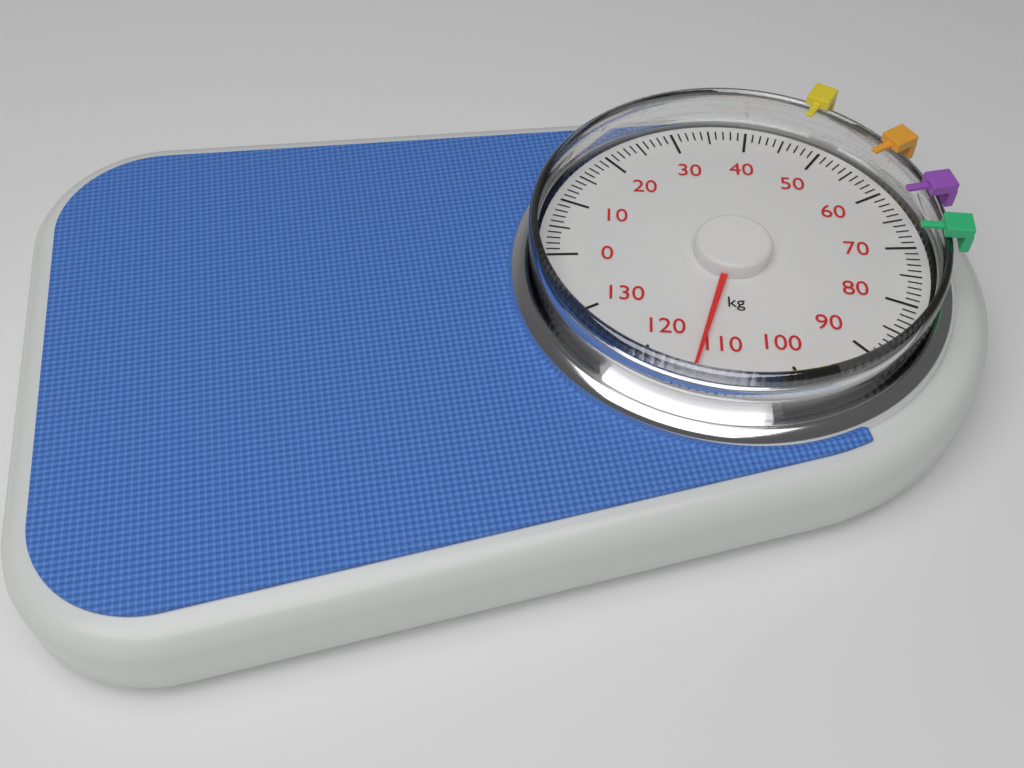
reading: 113 kg
